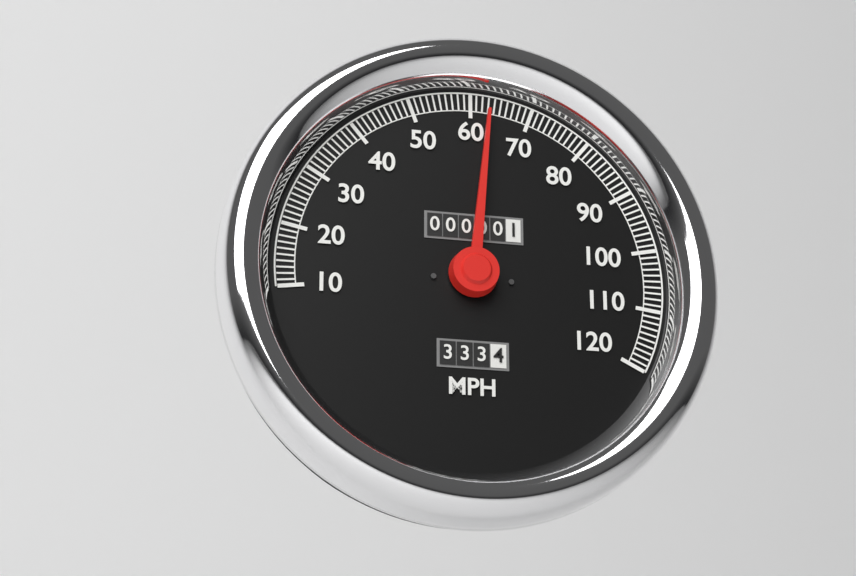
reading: 63 MPH
